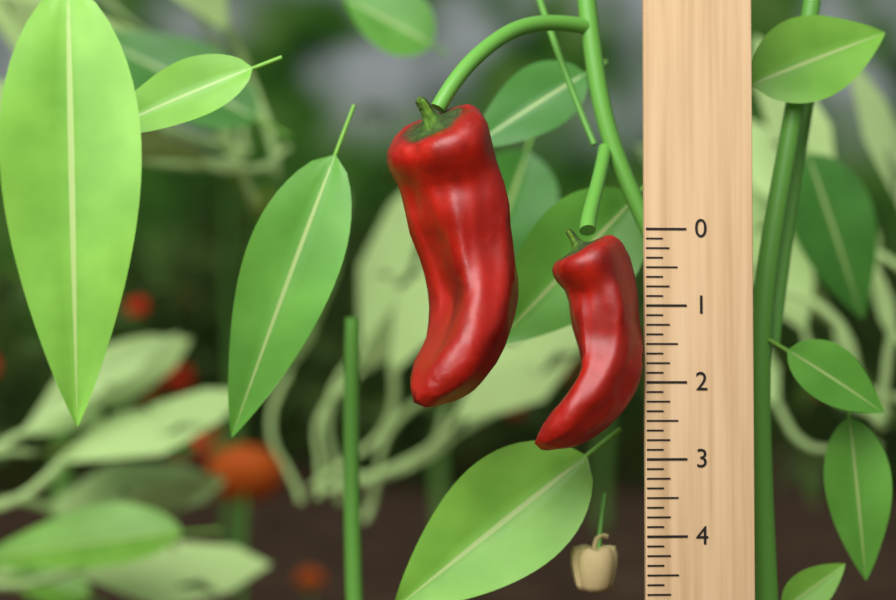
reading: 2.875 (no unit)
